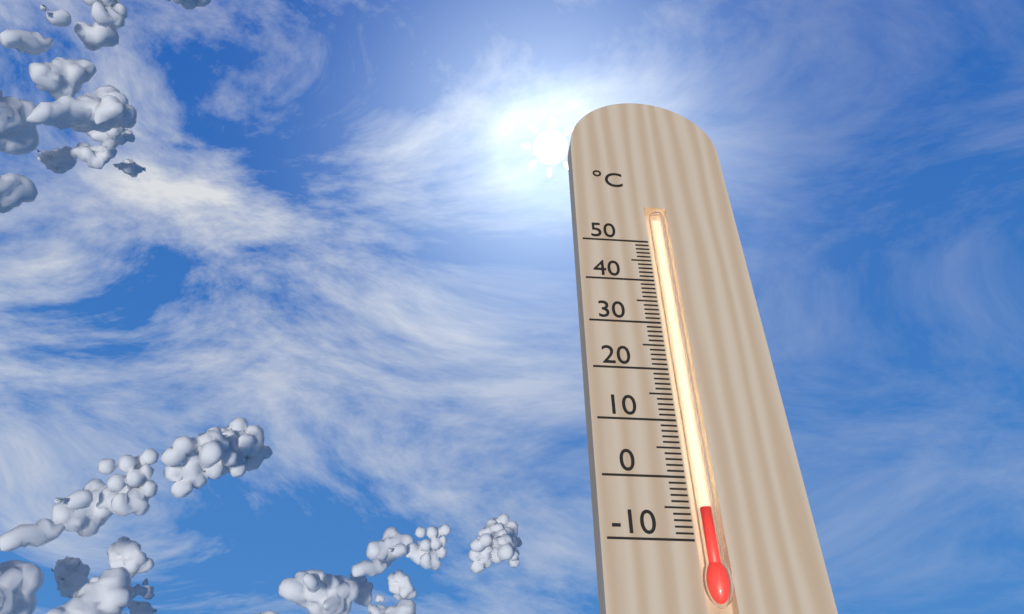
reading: -5 °C
